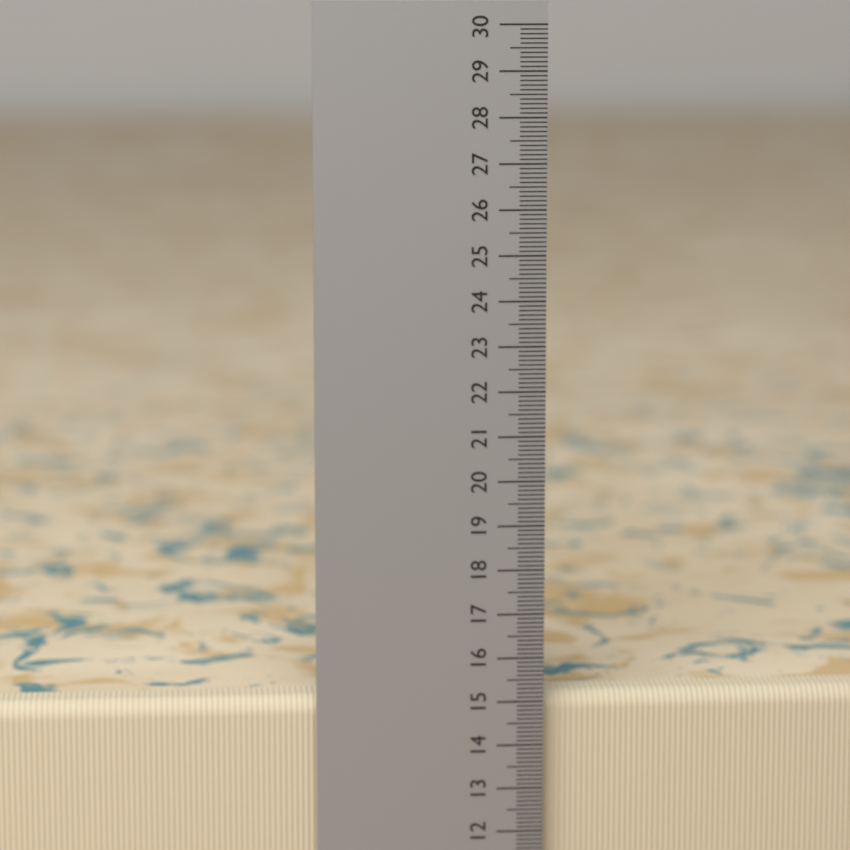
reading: 15.1 cm
